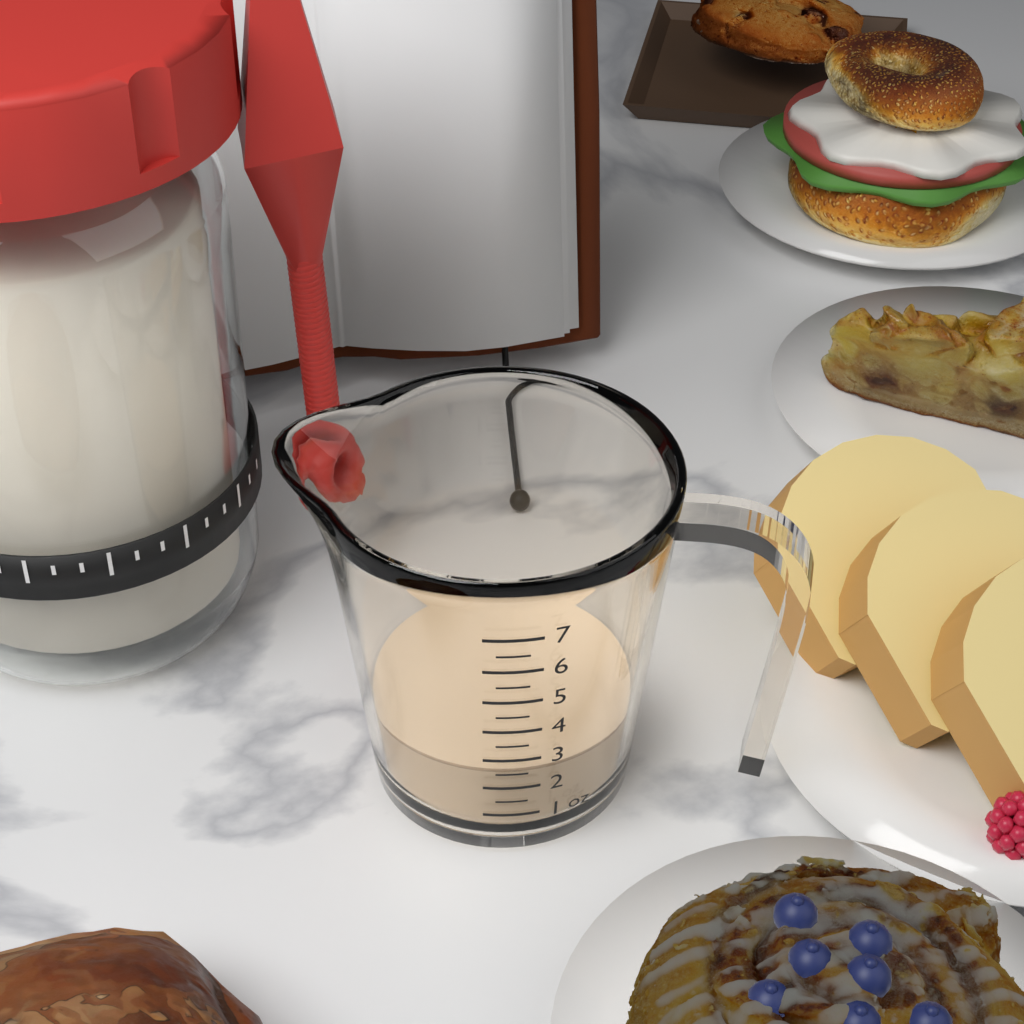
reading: 2.5 oz
